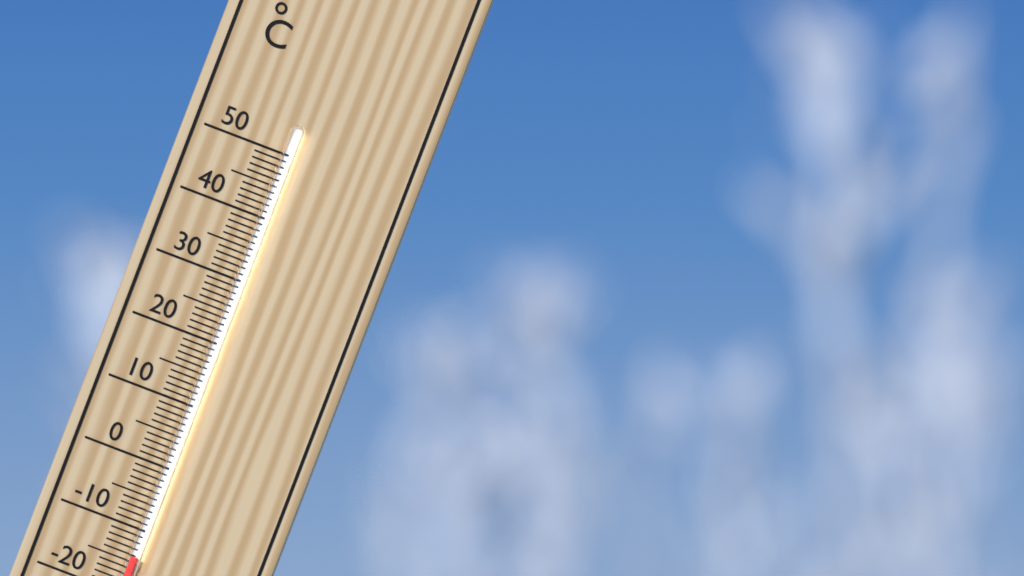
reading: -14 °C
